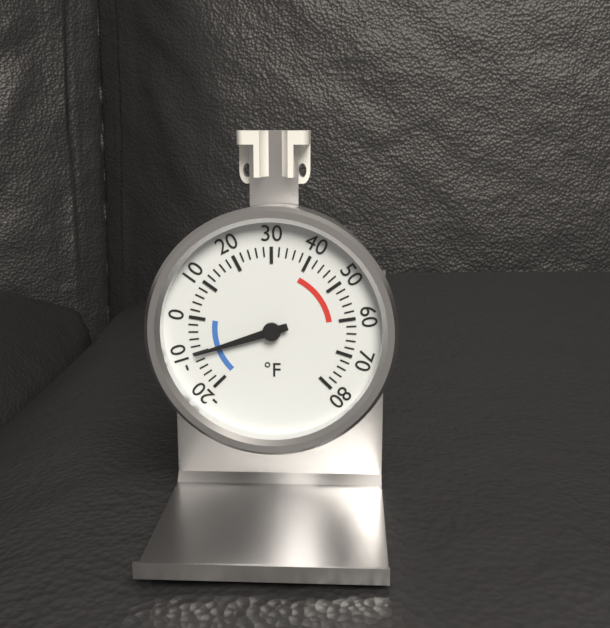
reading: -10 °F
